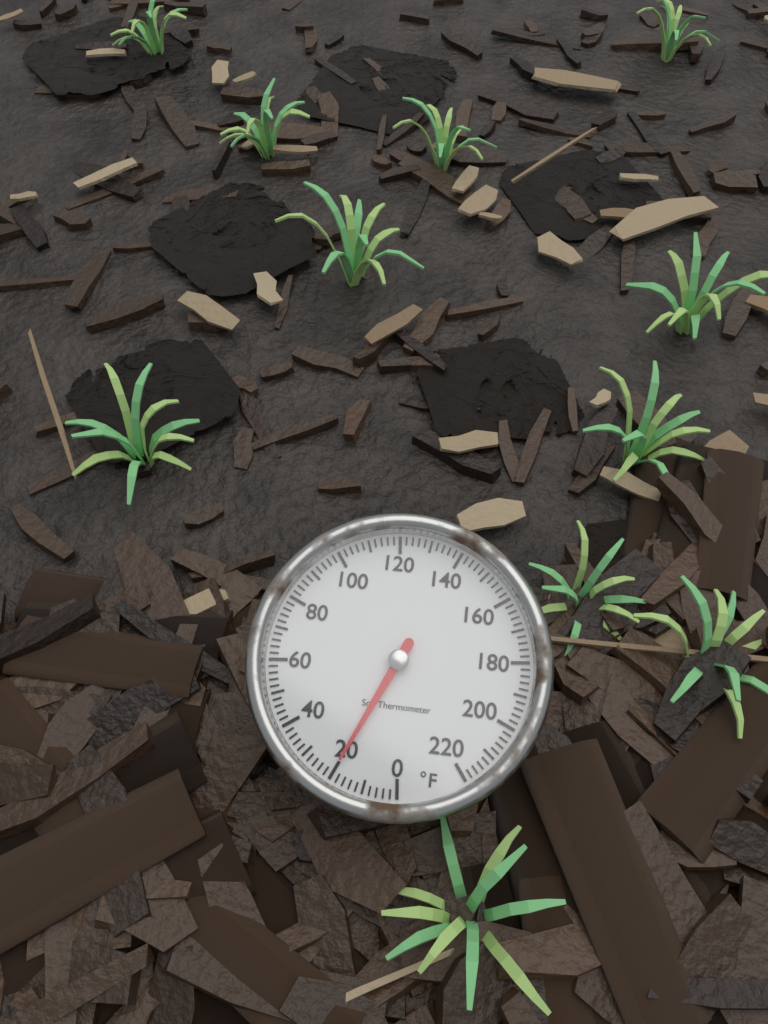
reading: 20 °F
